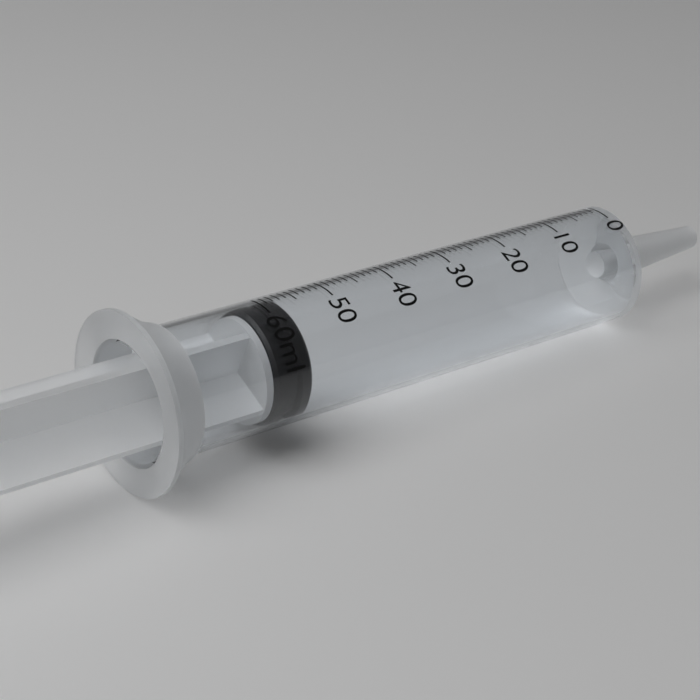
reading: 57 ml
